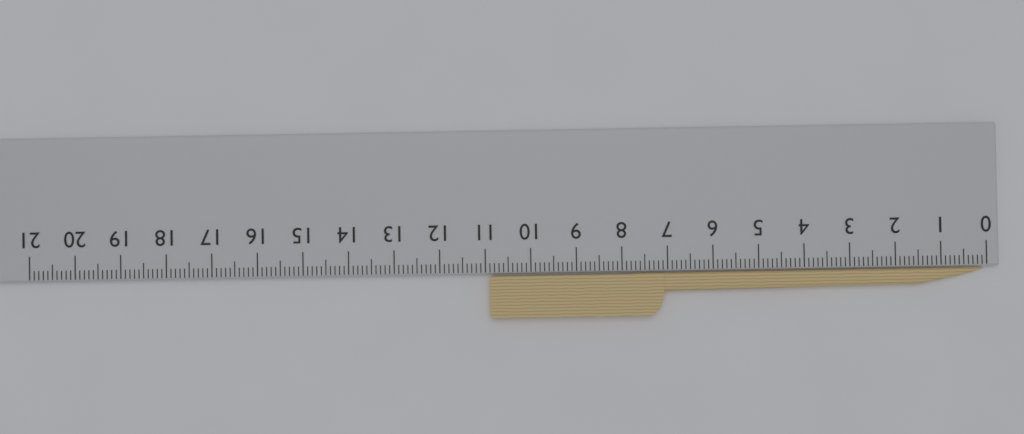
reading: 10.9 cm
